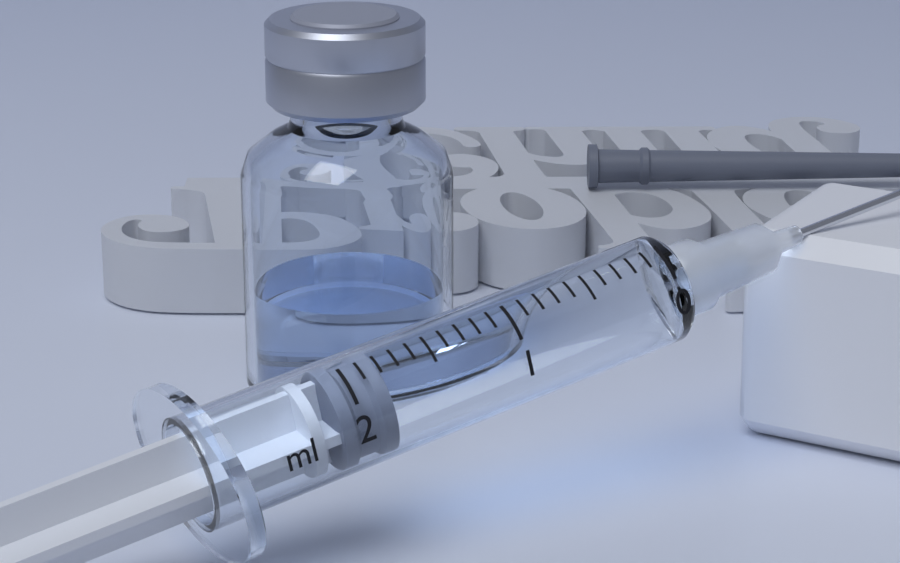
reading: 1.8 ml
